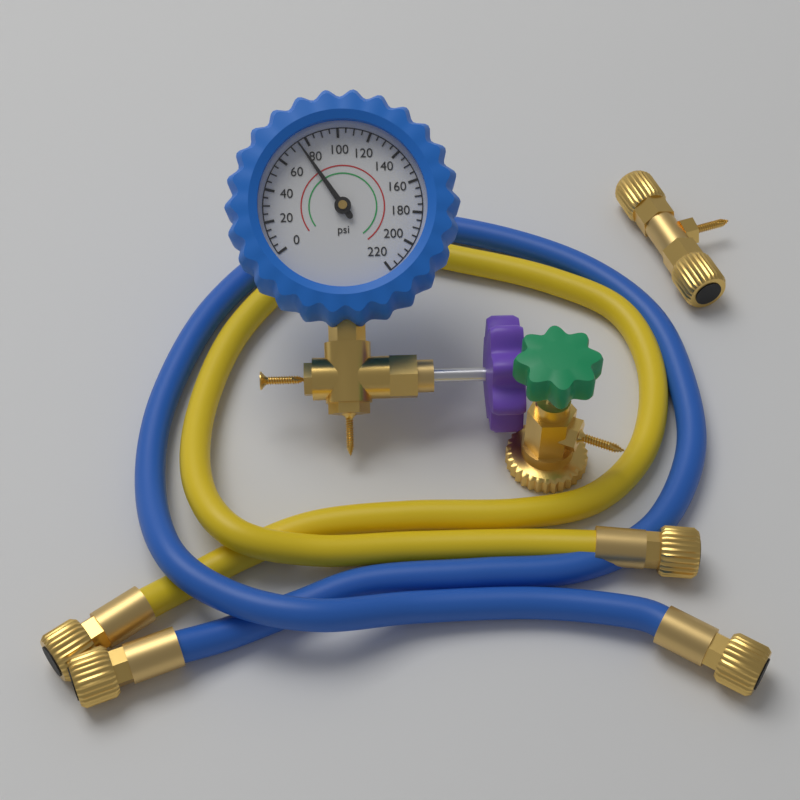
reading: 75 psi
